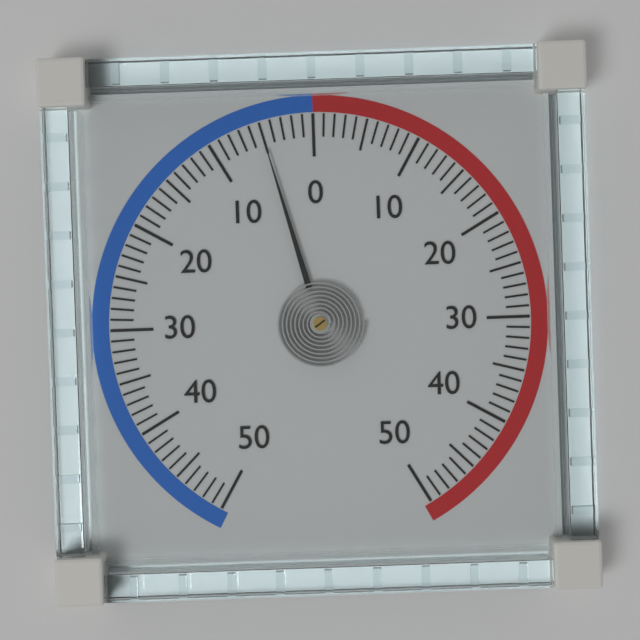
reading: -5 (no unit)
